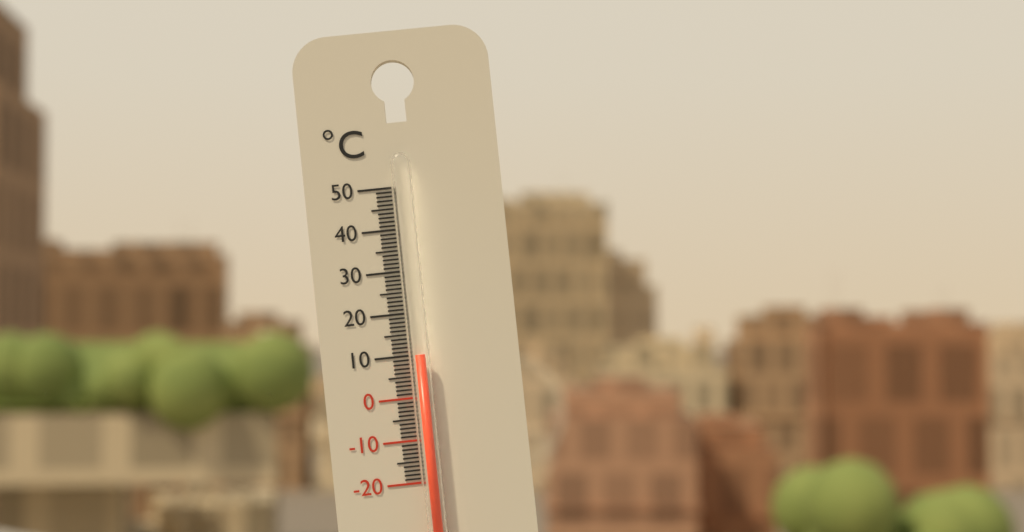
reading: 10 °C
